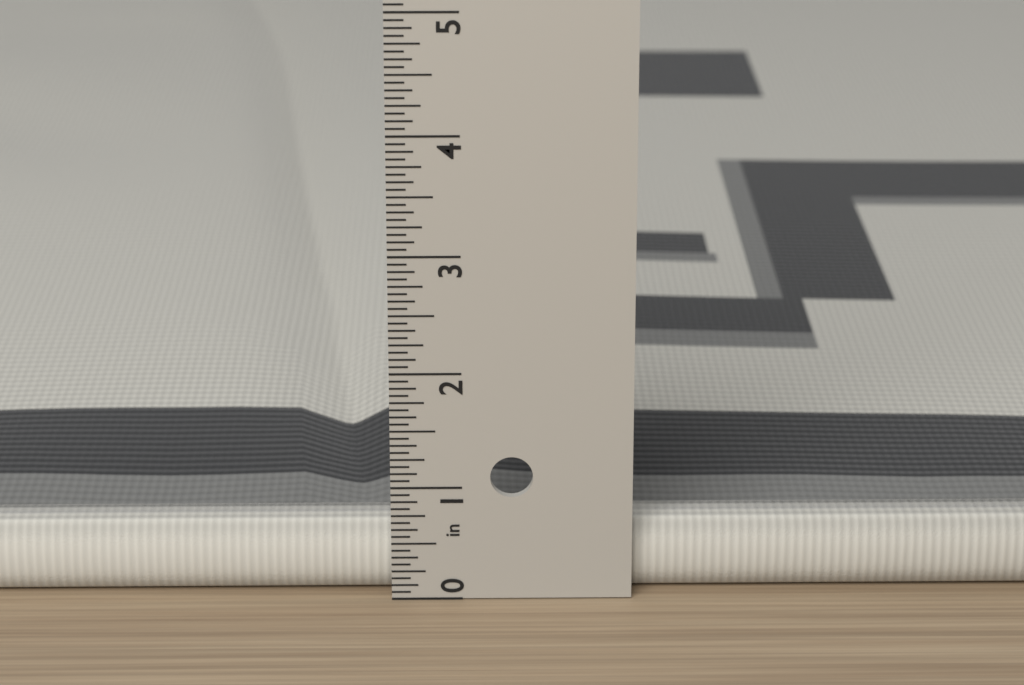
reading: 0.6250 in
